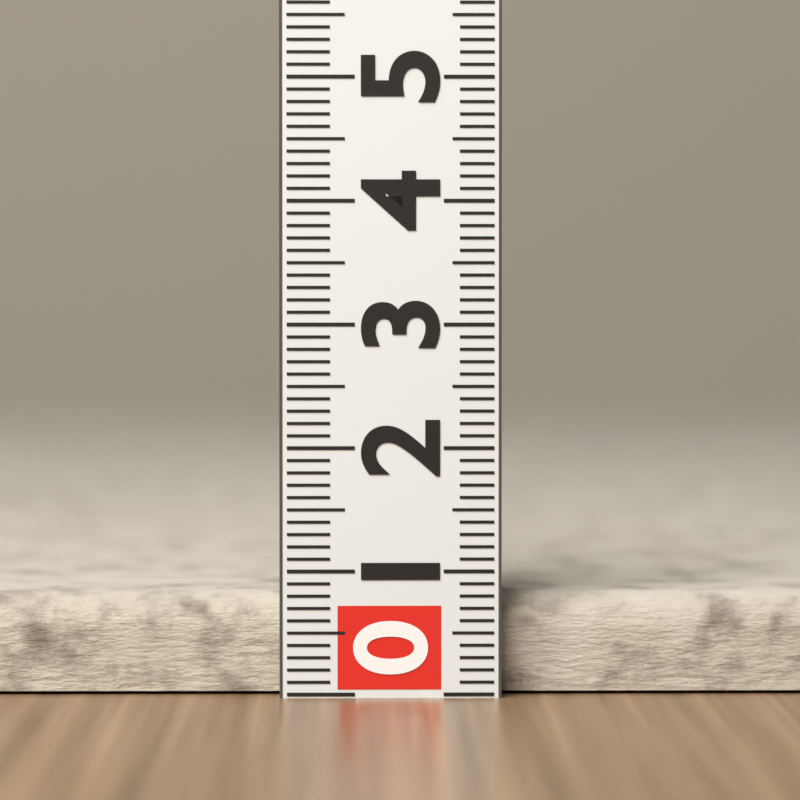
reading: 0.8 (no unit)
